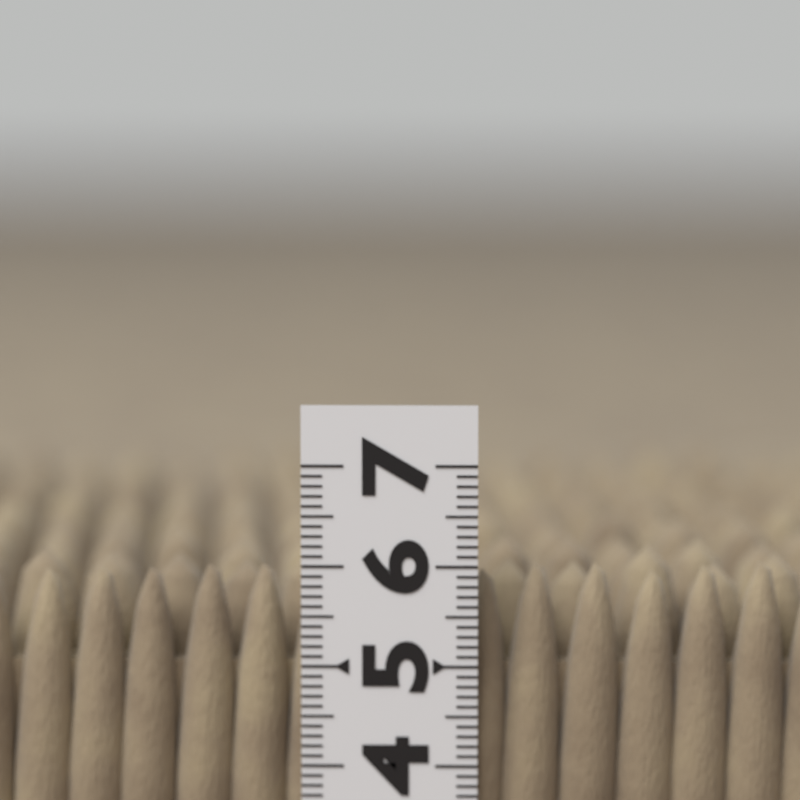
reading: 6.1 (no unit)
